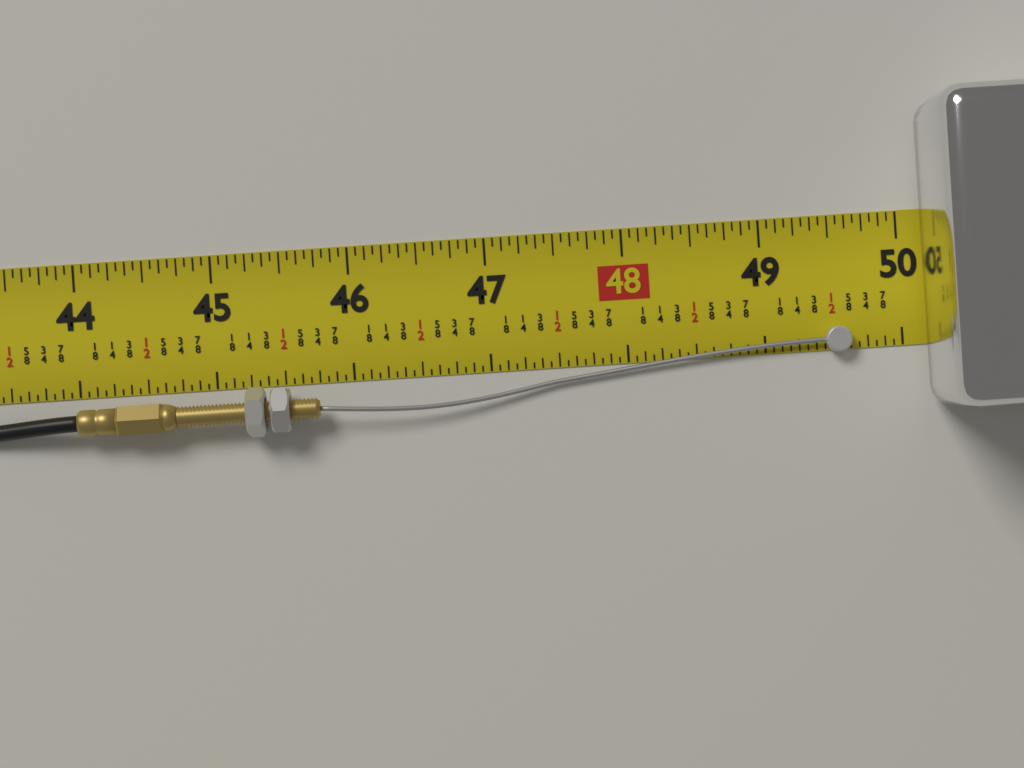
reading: 49.6250 in
